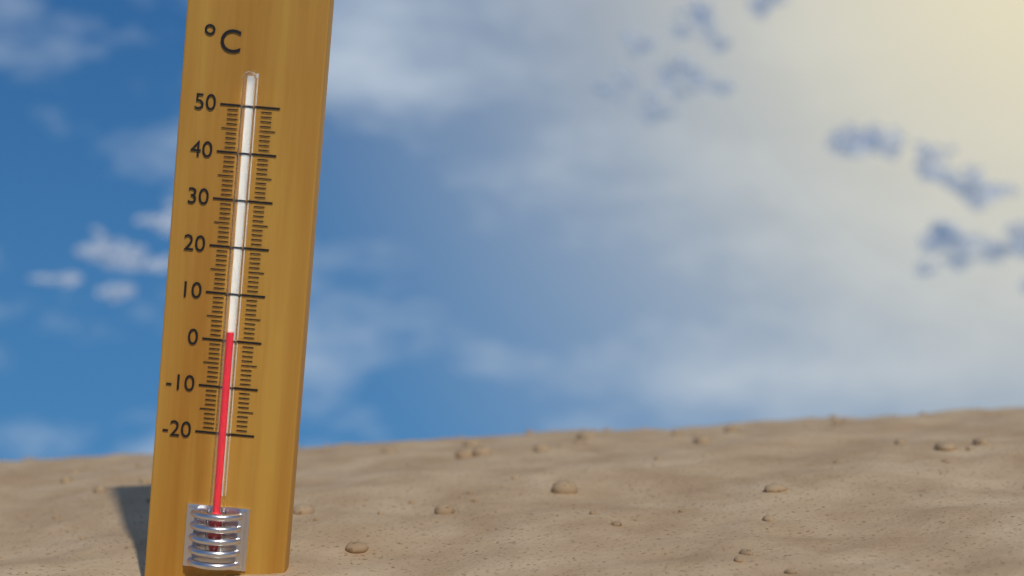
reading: 2 °C
